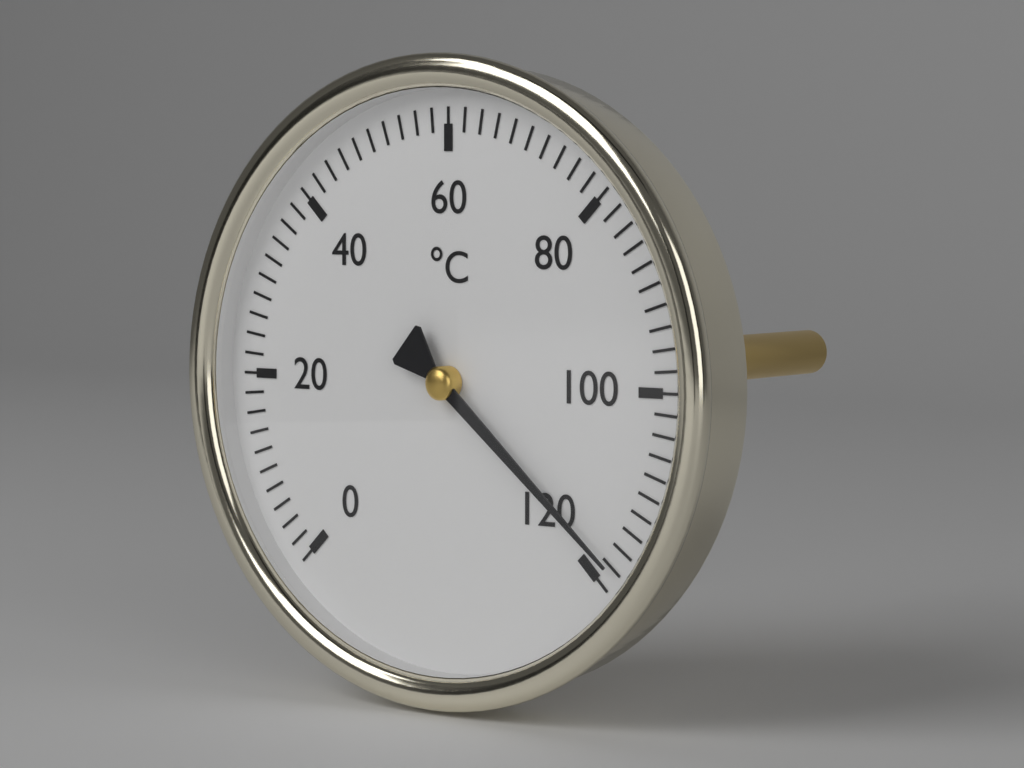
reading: 118 °C
